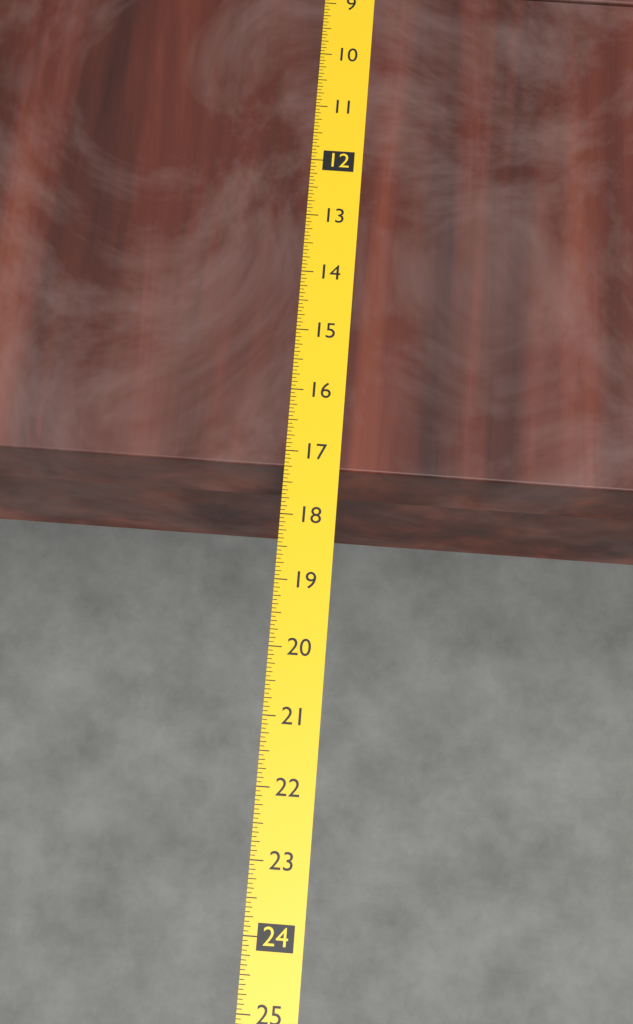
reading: 17.2500 (no unit)
